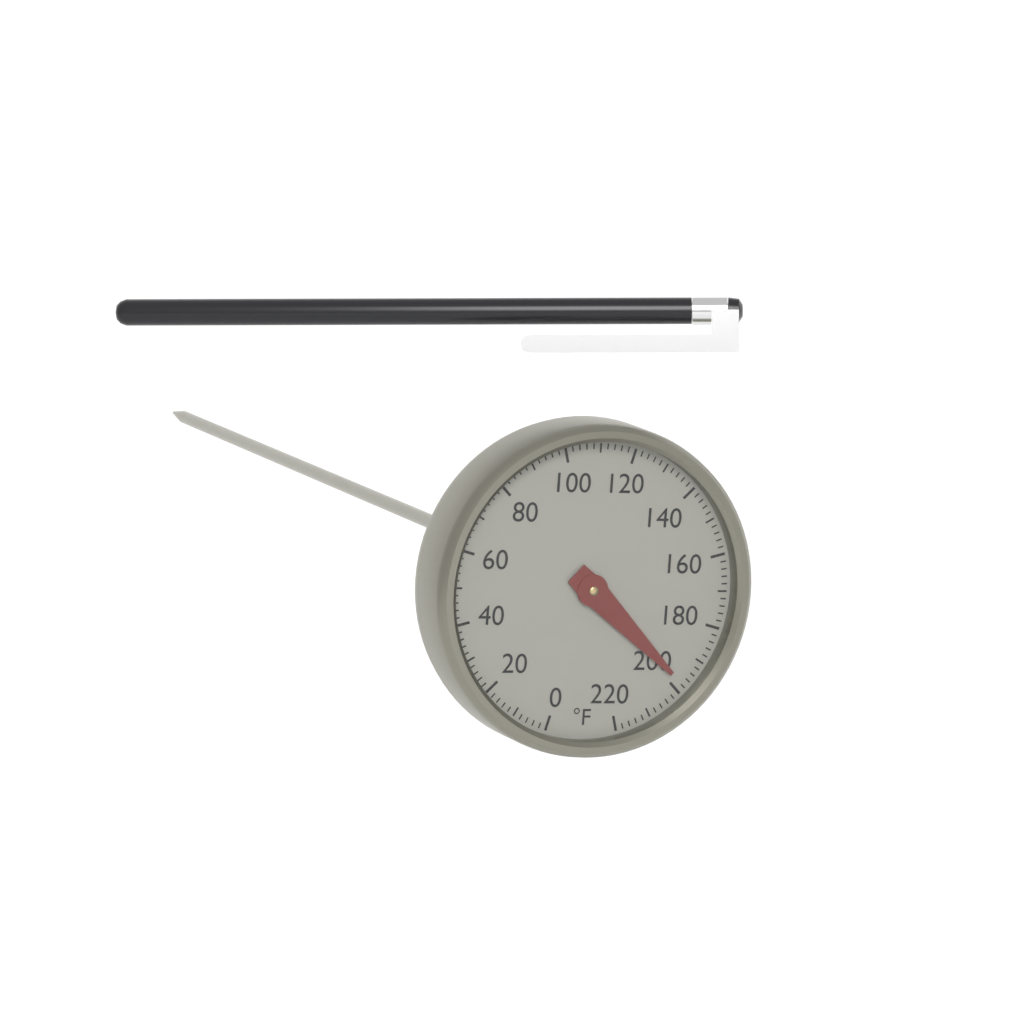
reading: 198 °F
